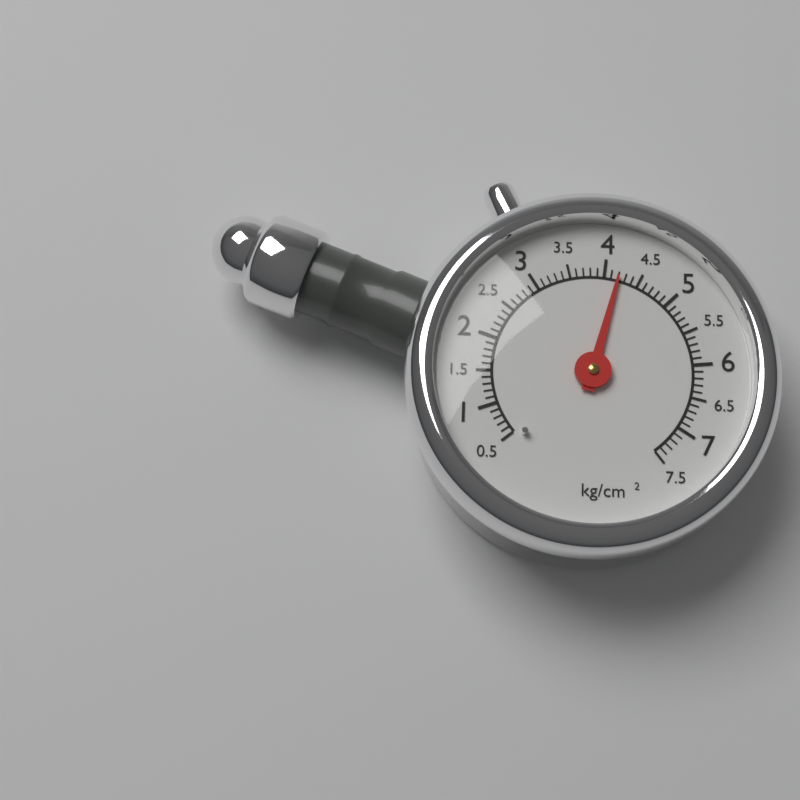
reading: 4.2 kg/cm²
